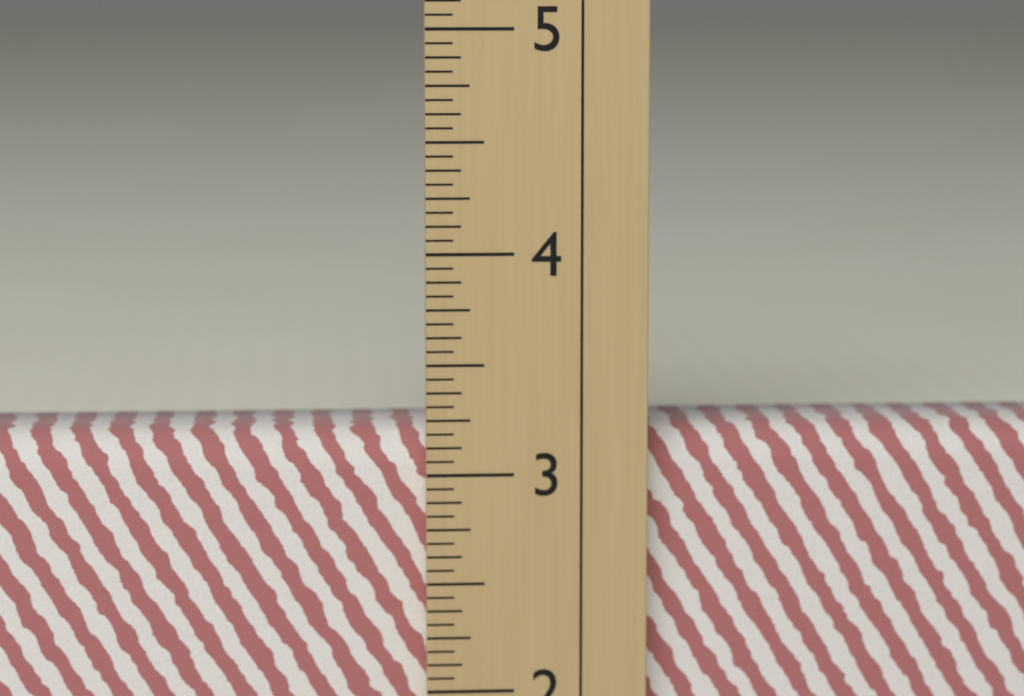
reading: 3.1875 in
